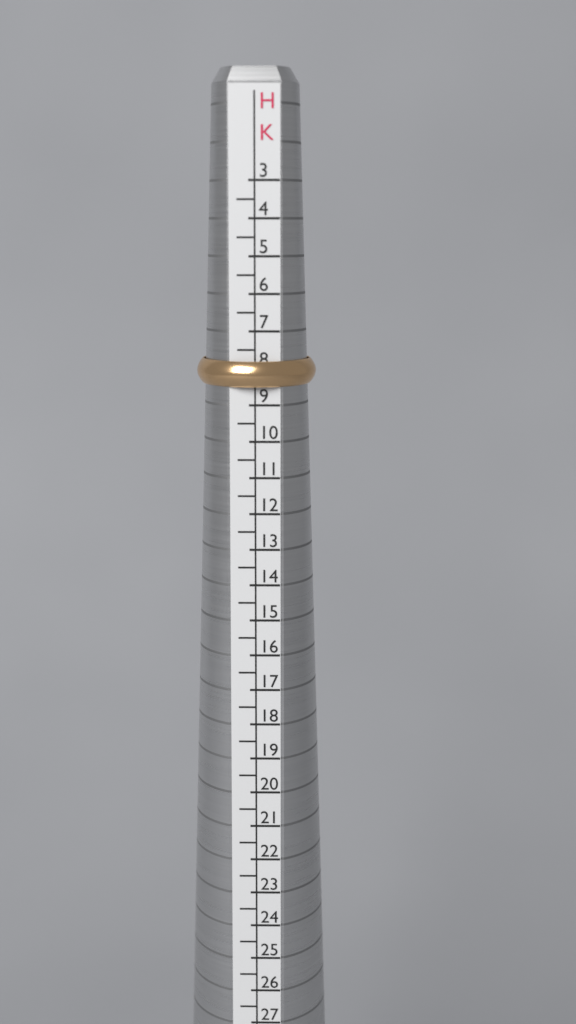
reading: 8.5 HK
